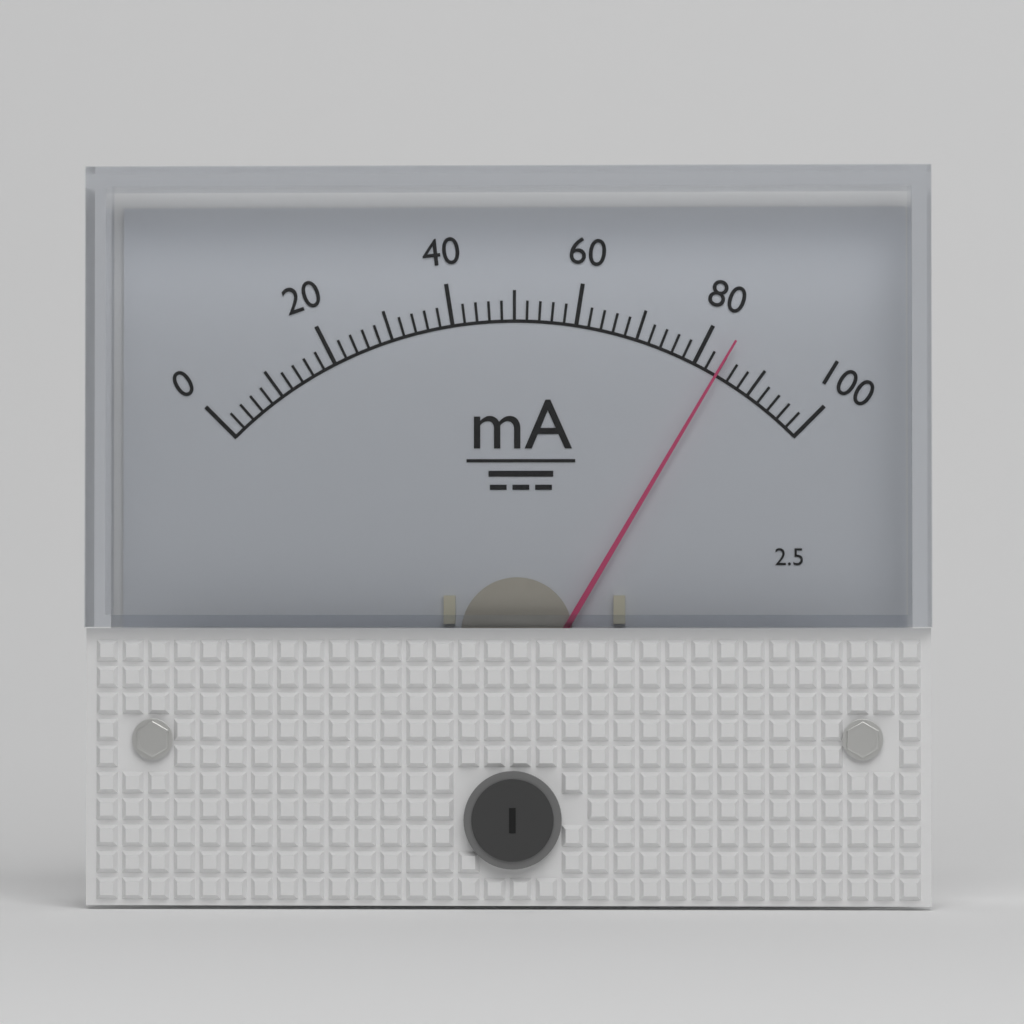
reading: 84 mA
